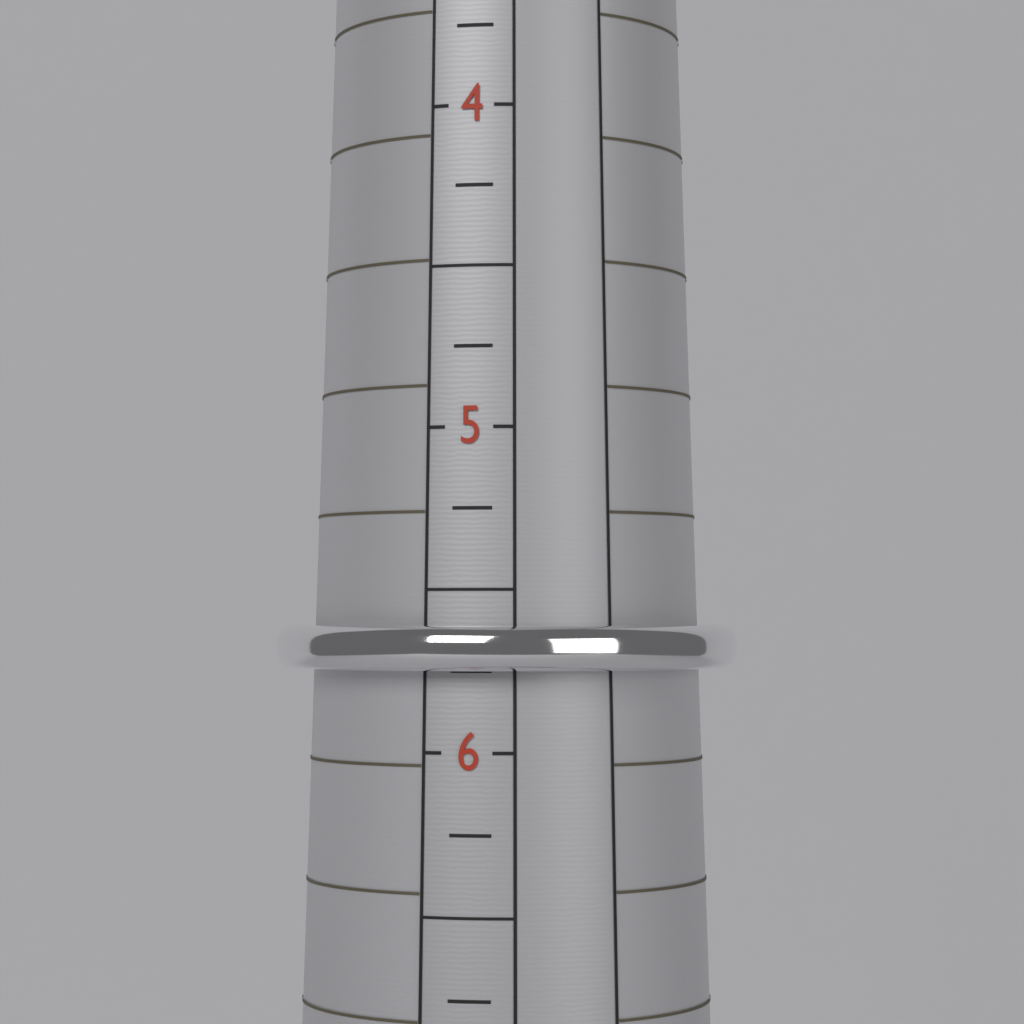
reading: 5.75 (no unit)
